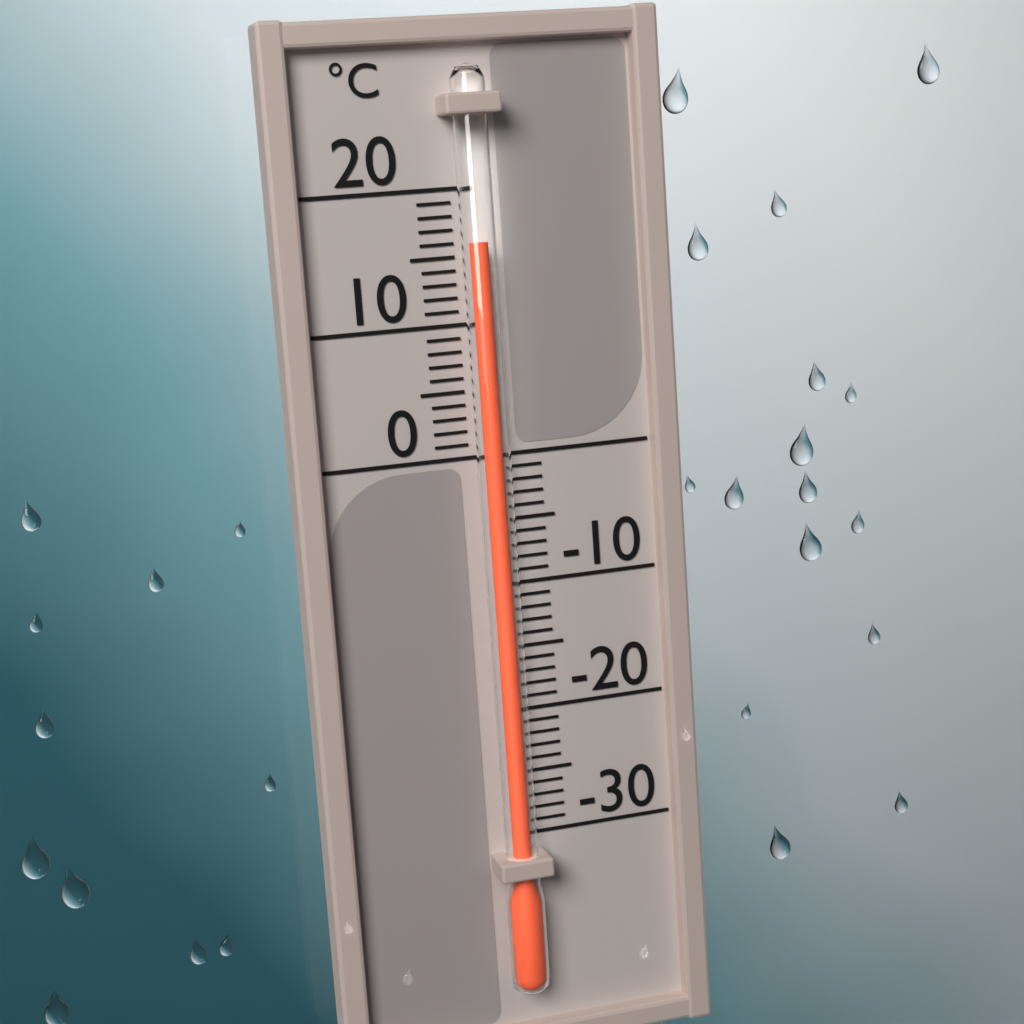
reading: 16 °C
